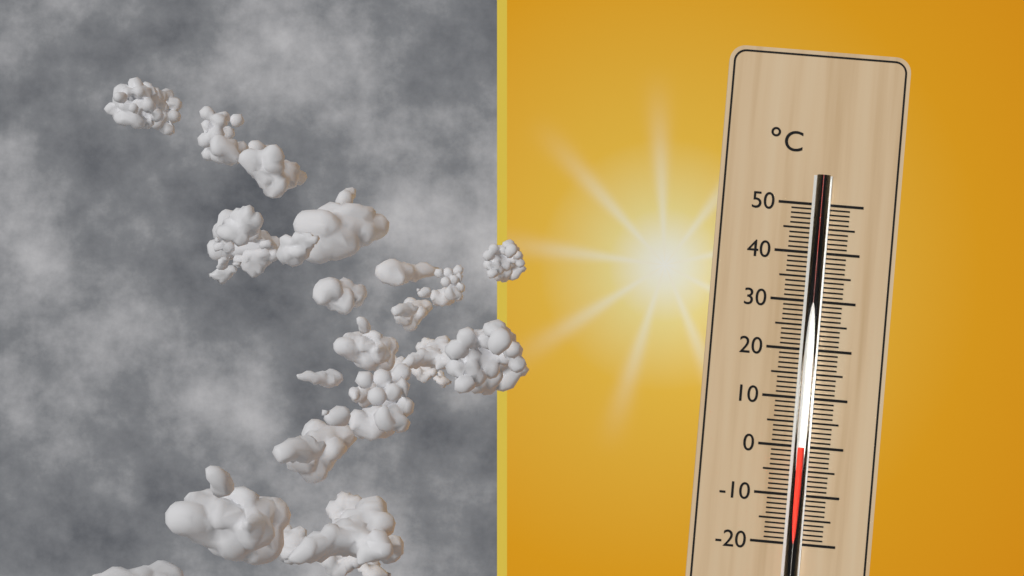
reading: 0 °C
